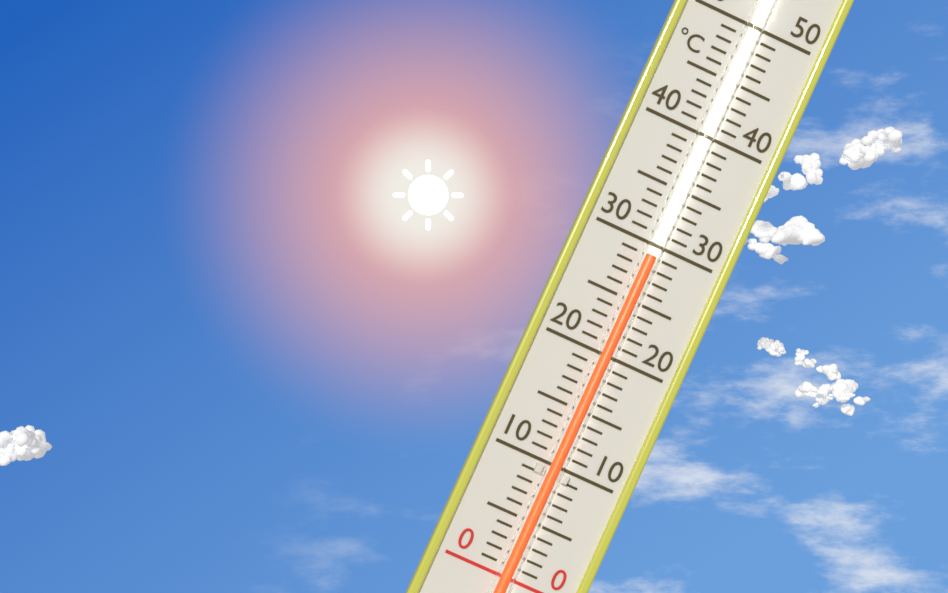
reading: 29 °C
